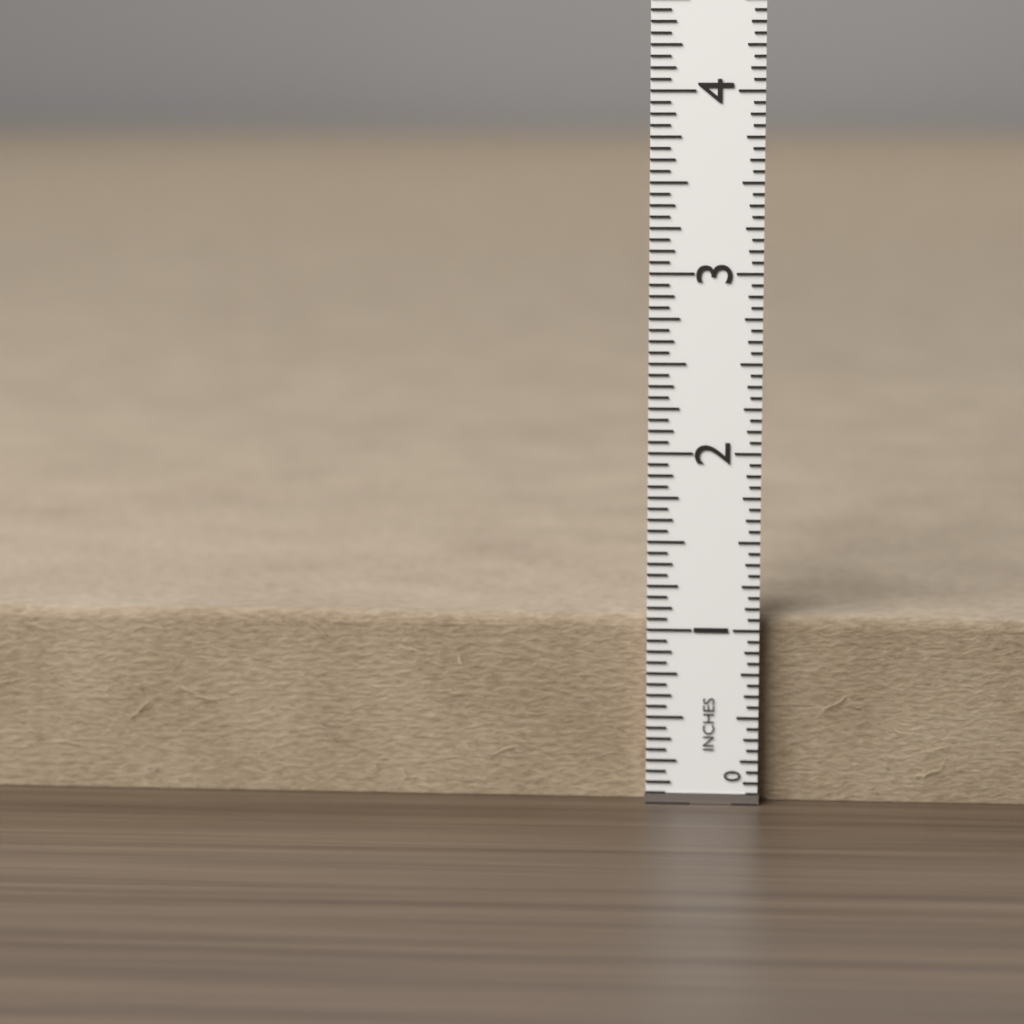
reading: 1.0625 in
